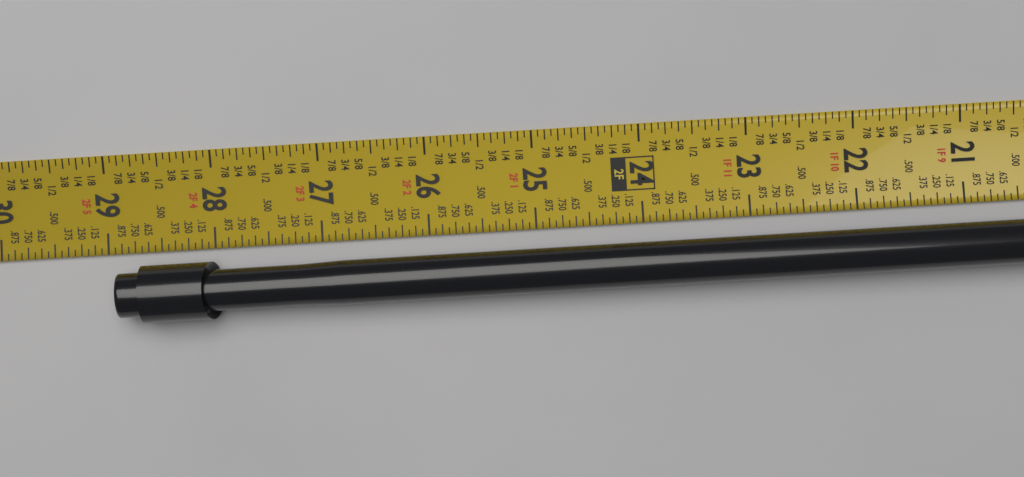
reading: 28.8750 in
